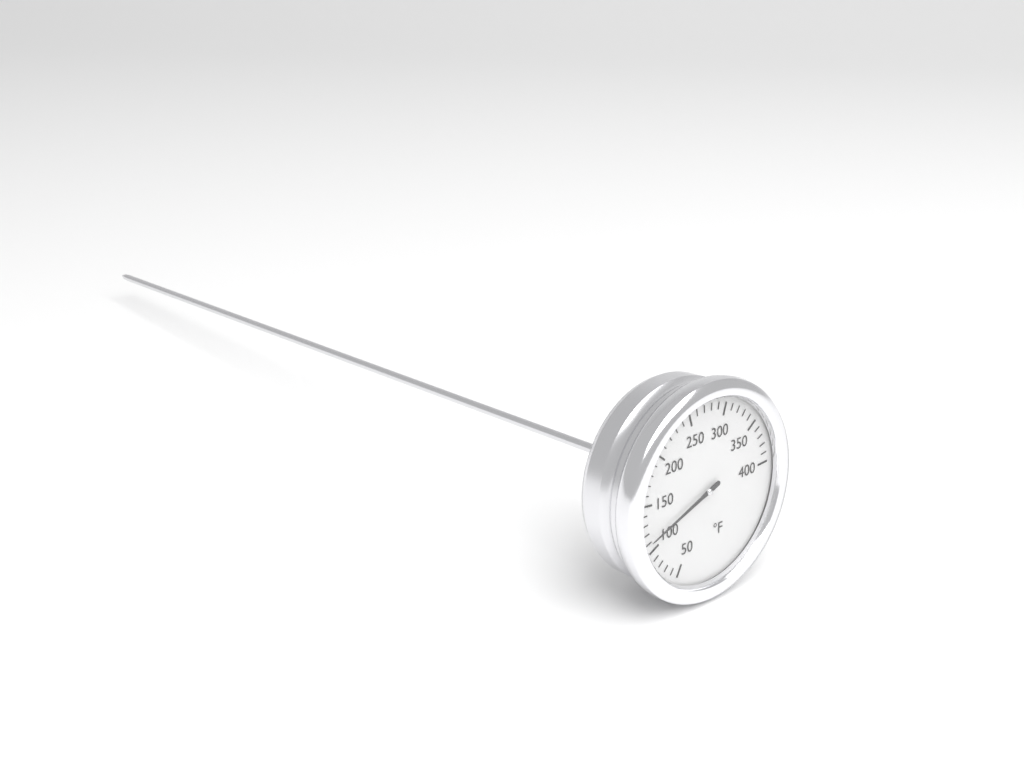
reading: 110 °F
